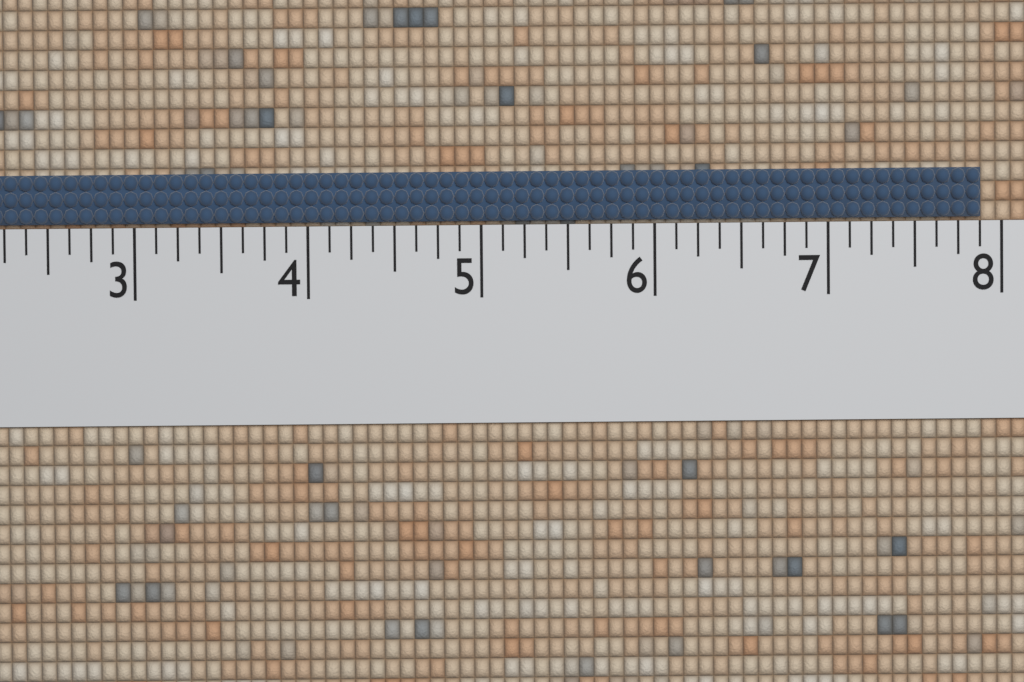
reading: 7.875 (no unit)
